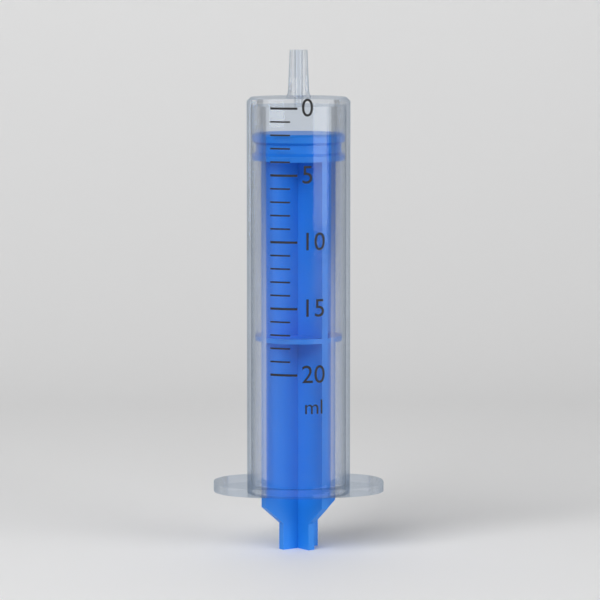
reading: 2 ml
